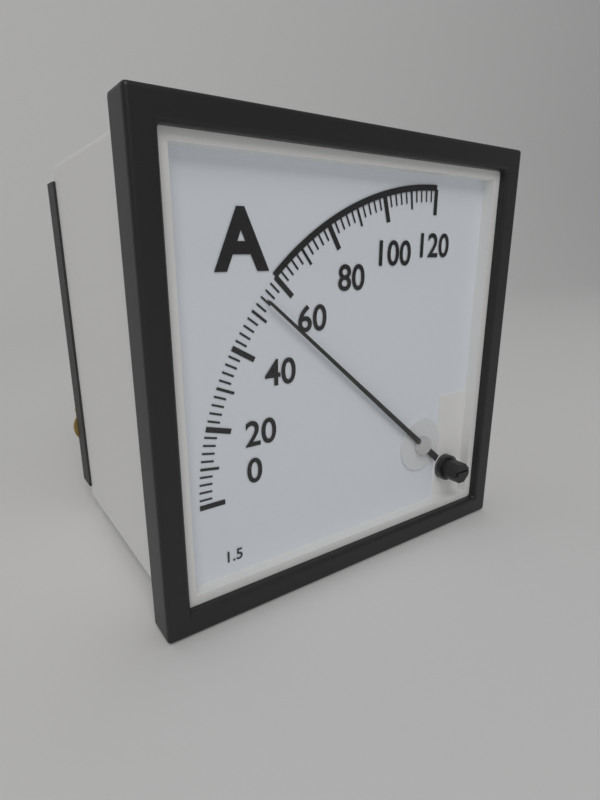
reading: 54 A
